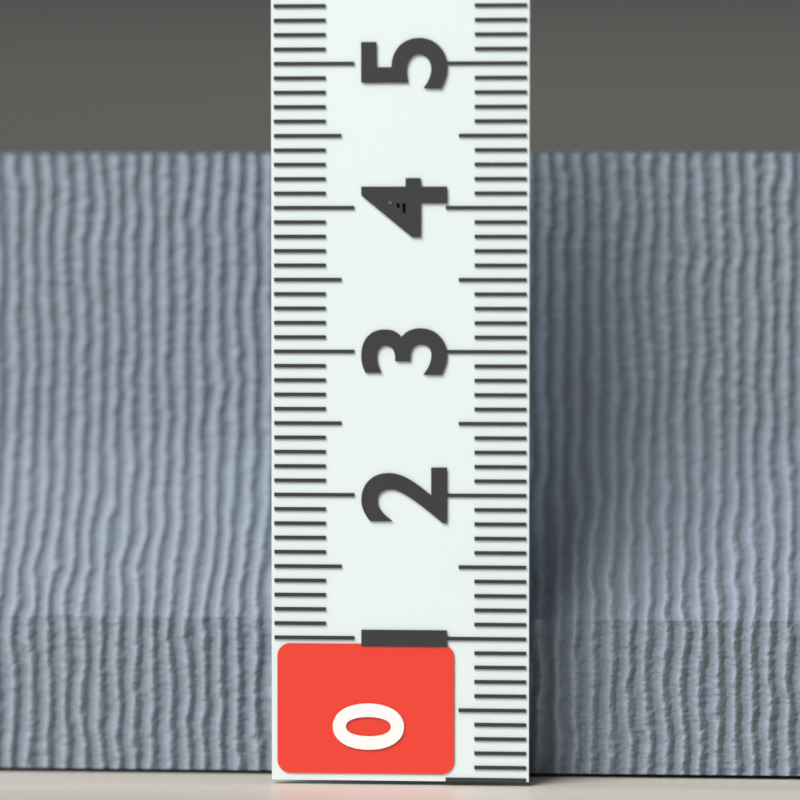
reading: 4.4 (no unit)
